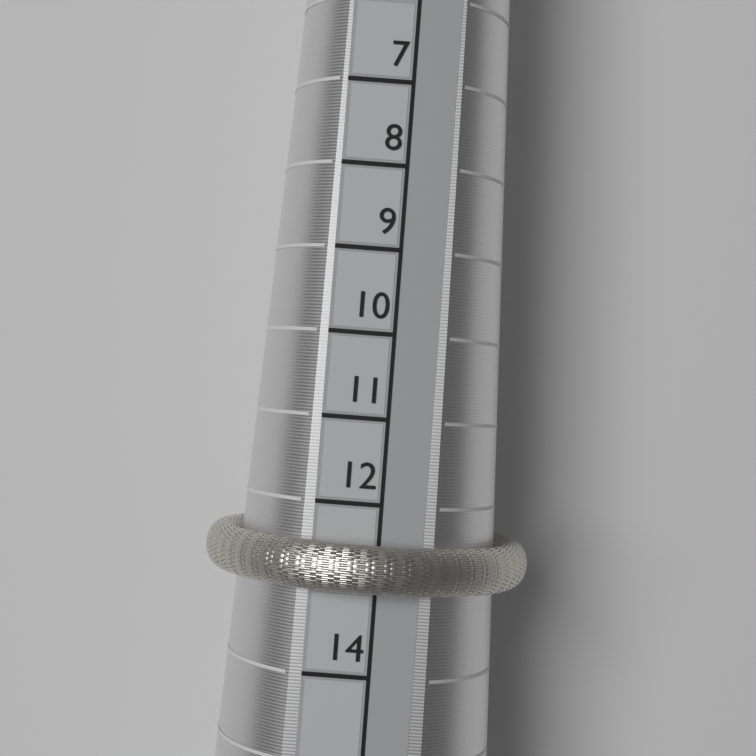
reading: 13 (no unit)
